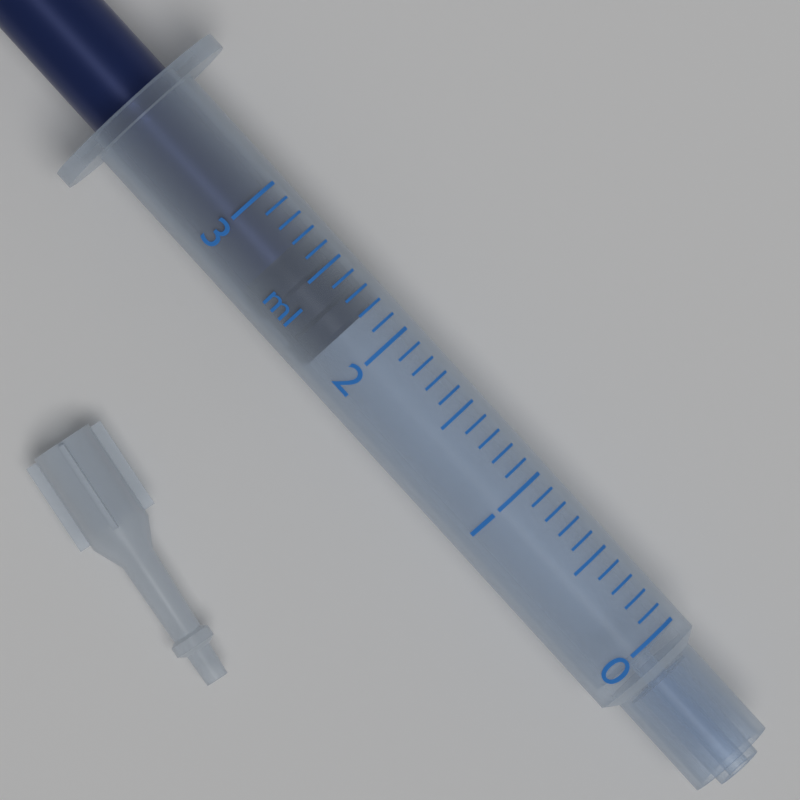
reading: 2.2 ml
